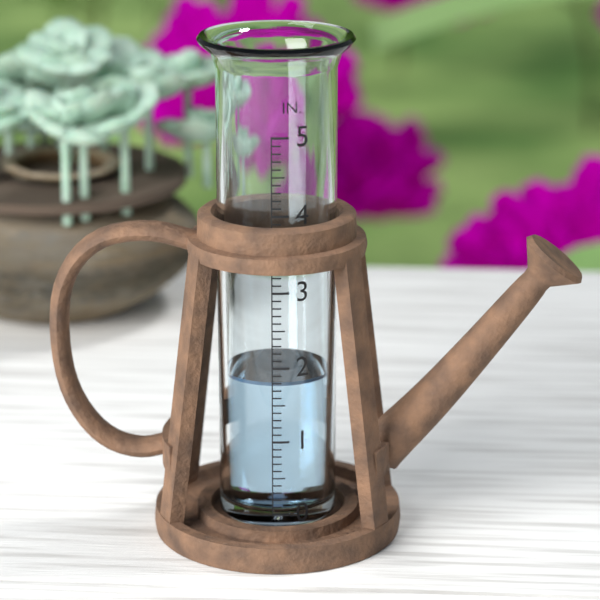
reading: 1.8 in
